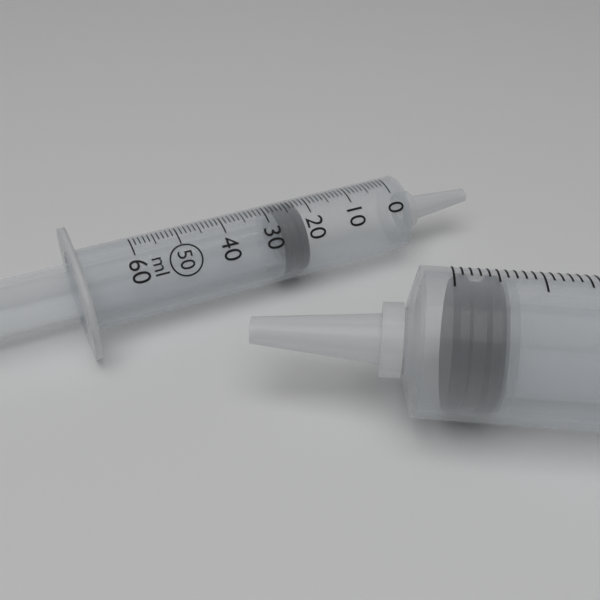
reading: 22 ml
